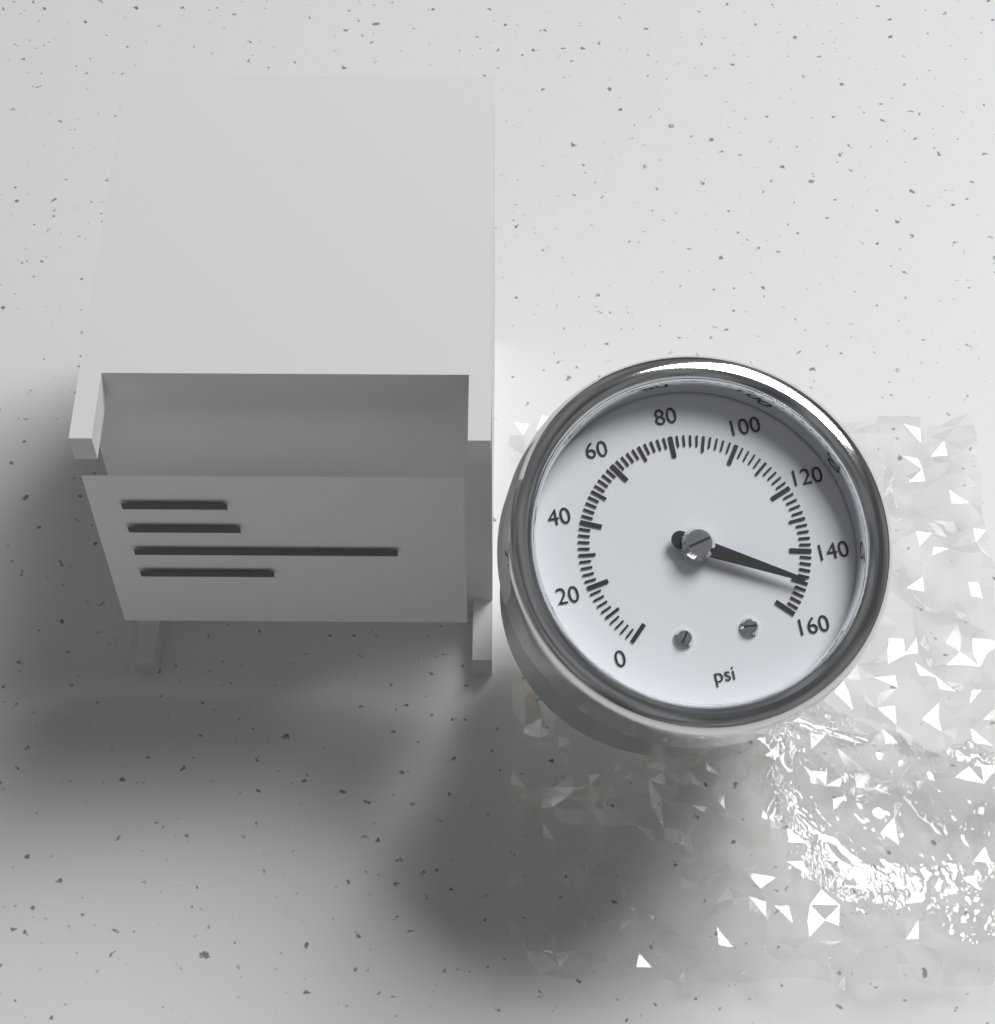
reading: 150 psi
